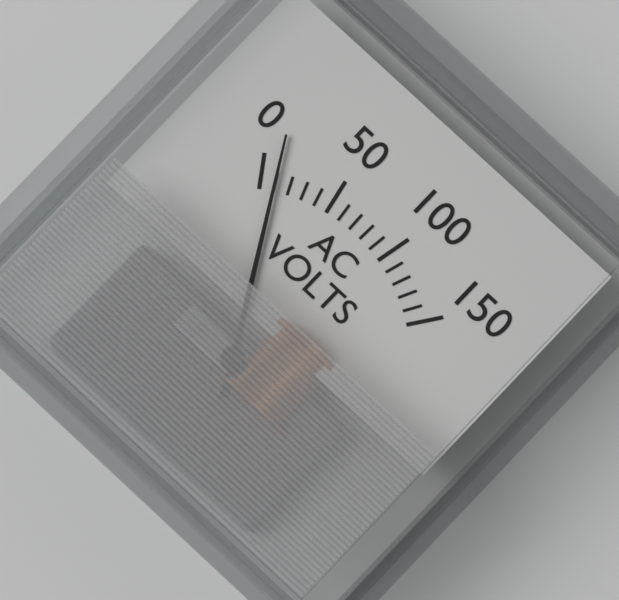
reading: 10 V
